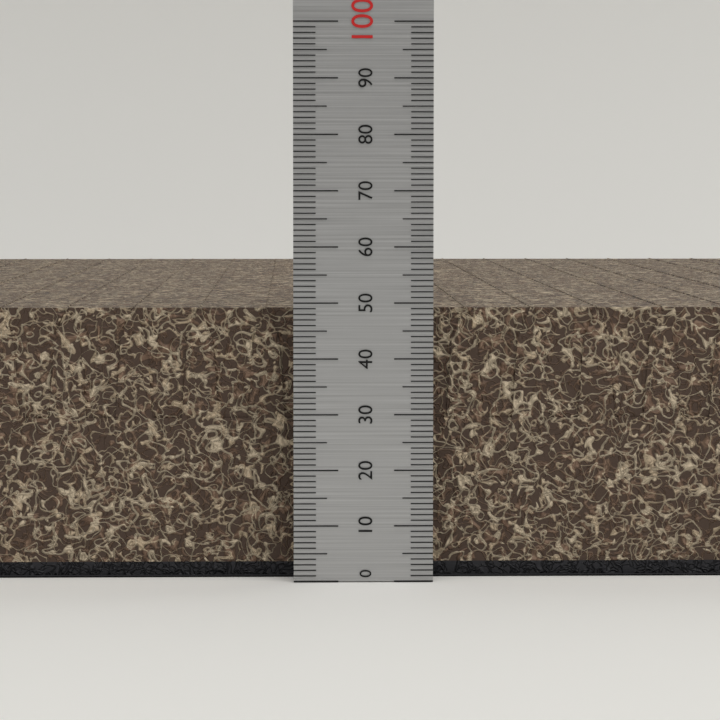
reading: 49 (no unit)
